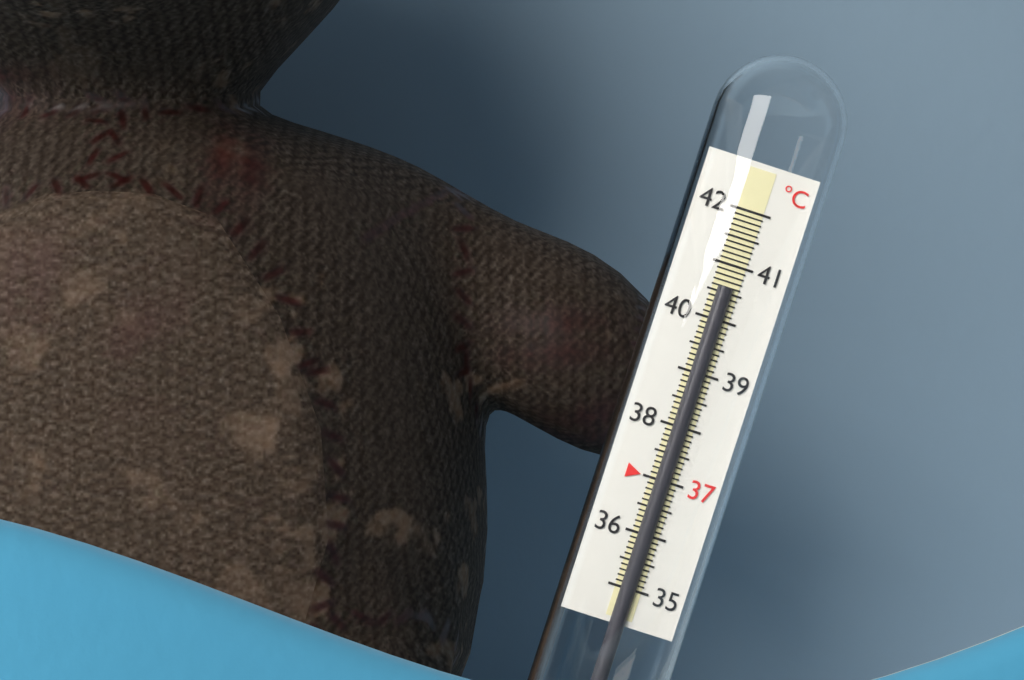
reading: 40.6 °C
